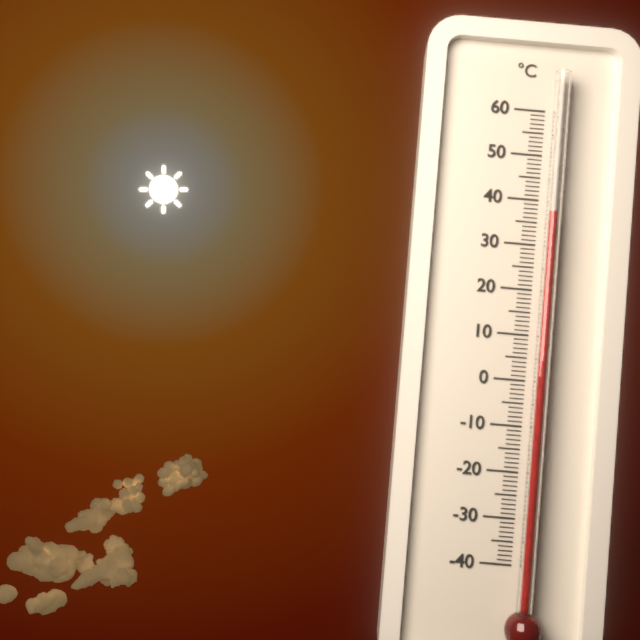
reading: 37 °C
